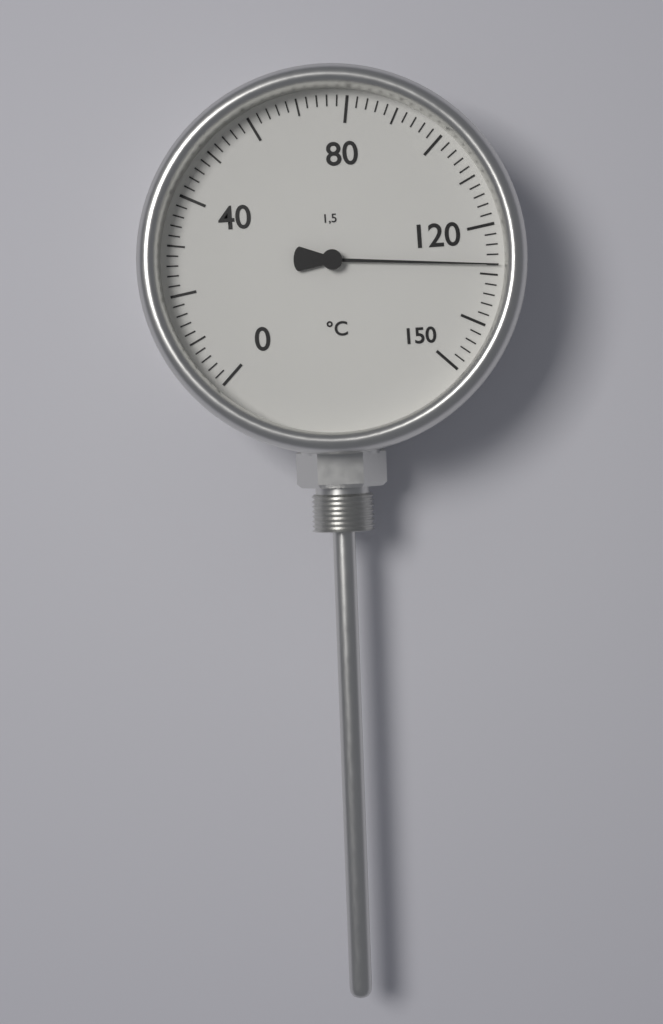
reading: 128 °C
